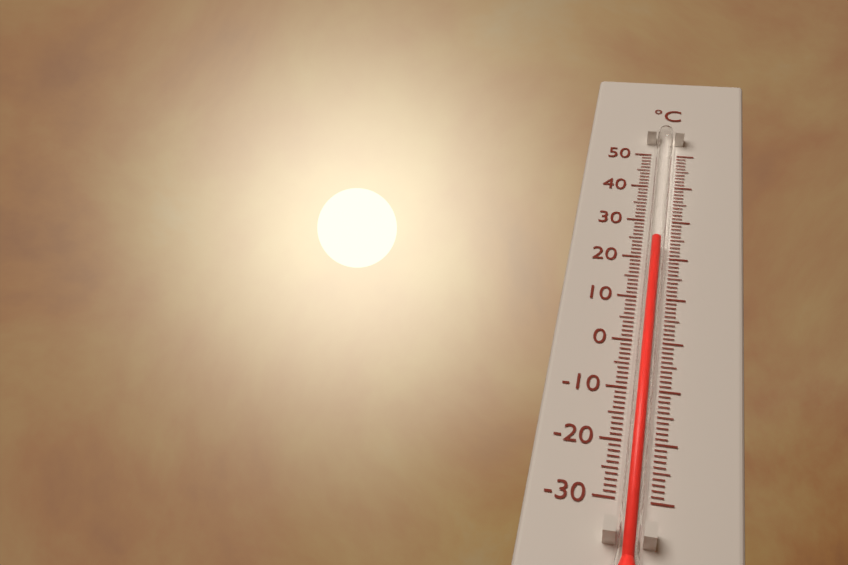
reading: 23 °C
